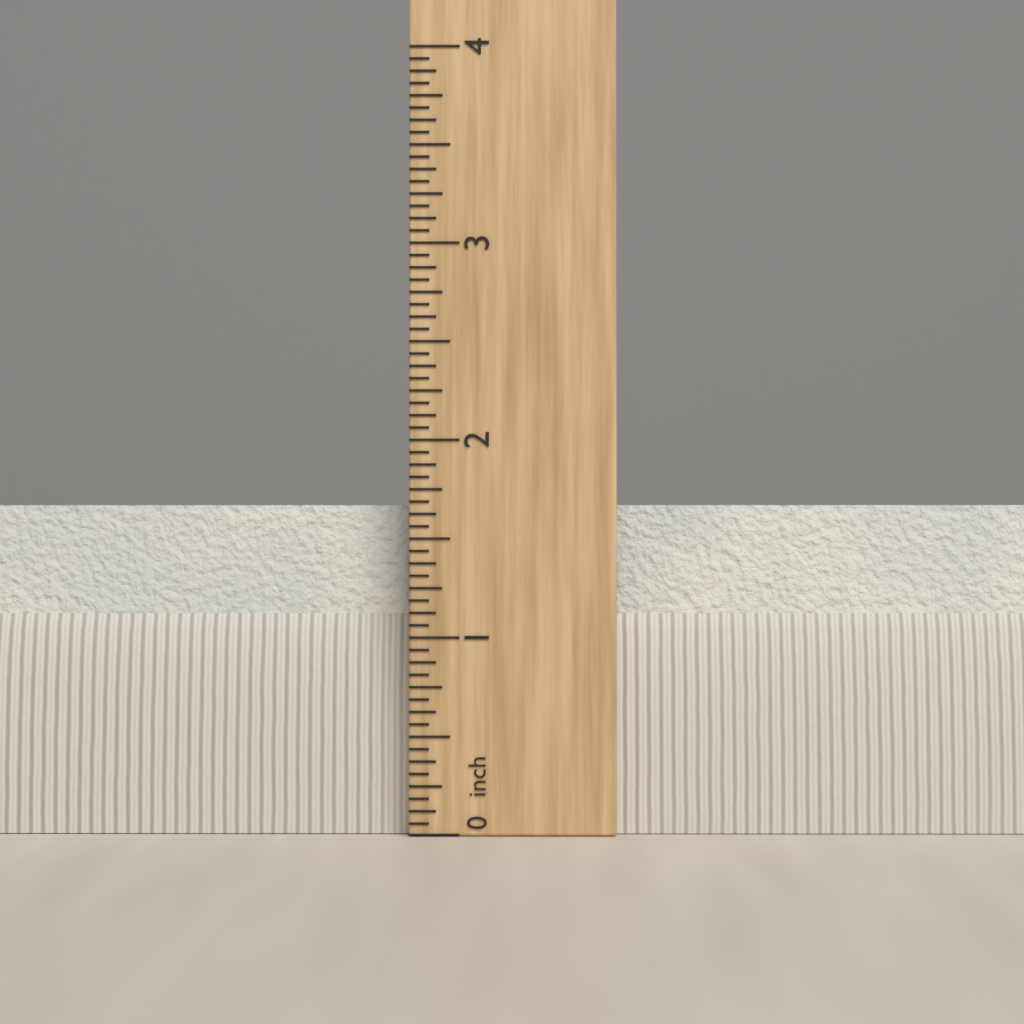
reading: 1.6875 in
